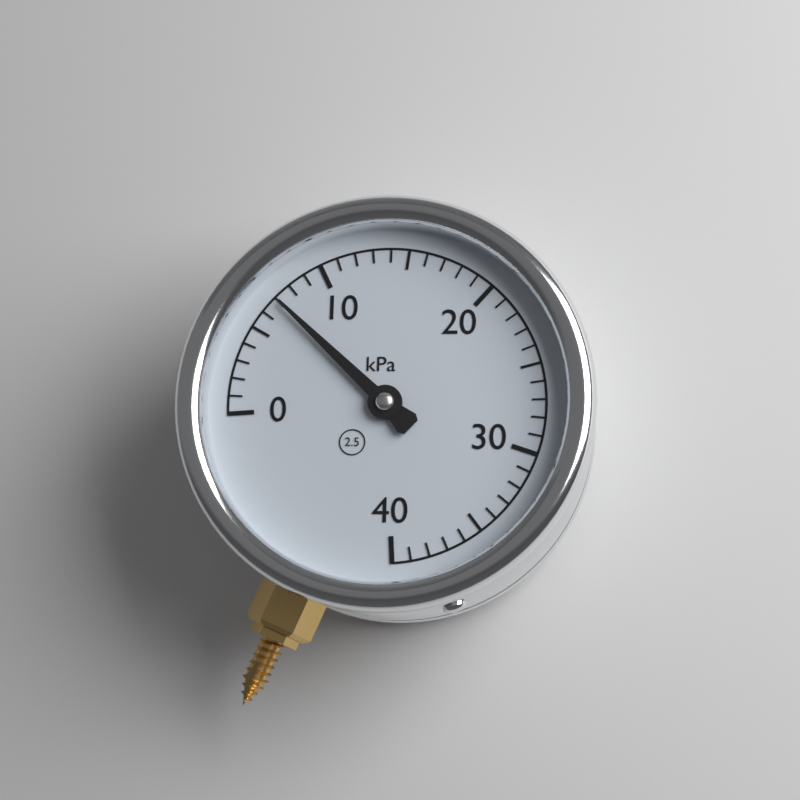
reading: 7 kPa
